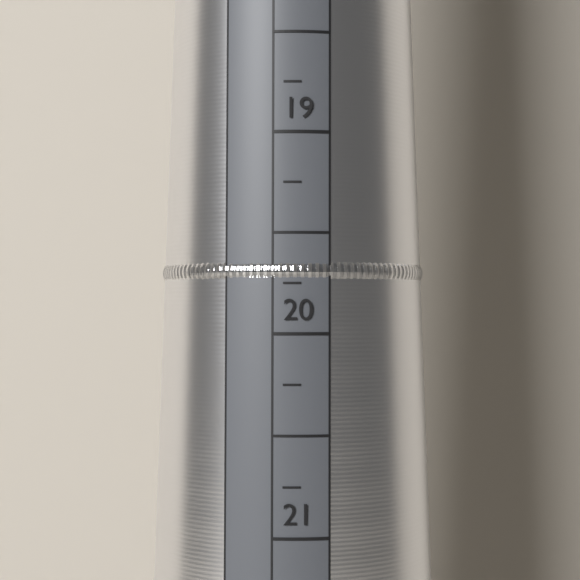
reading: 19.75 mm
